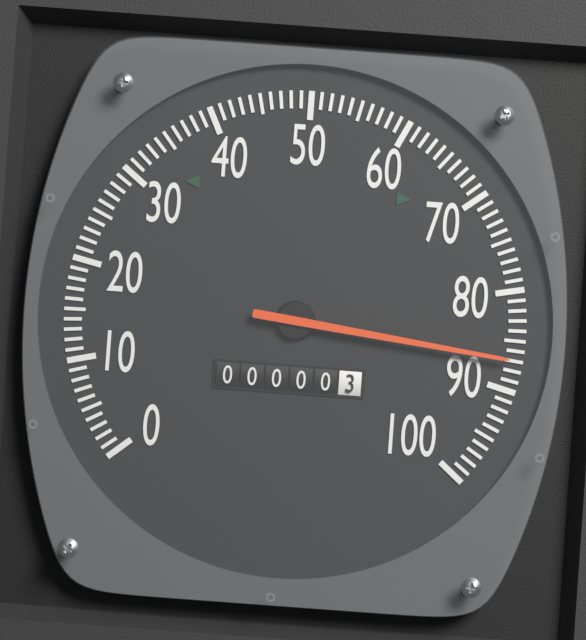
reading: 87 (no unit)
